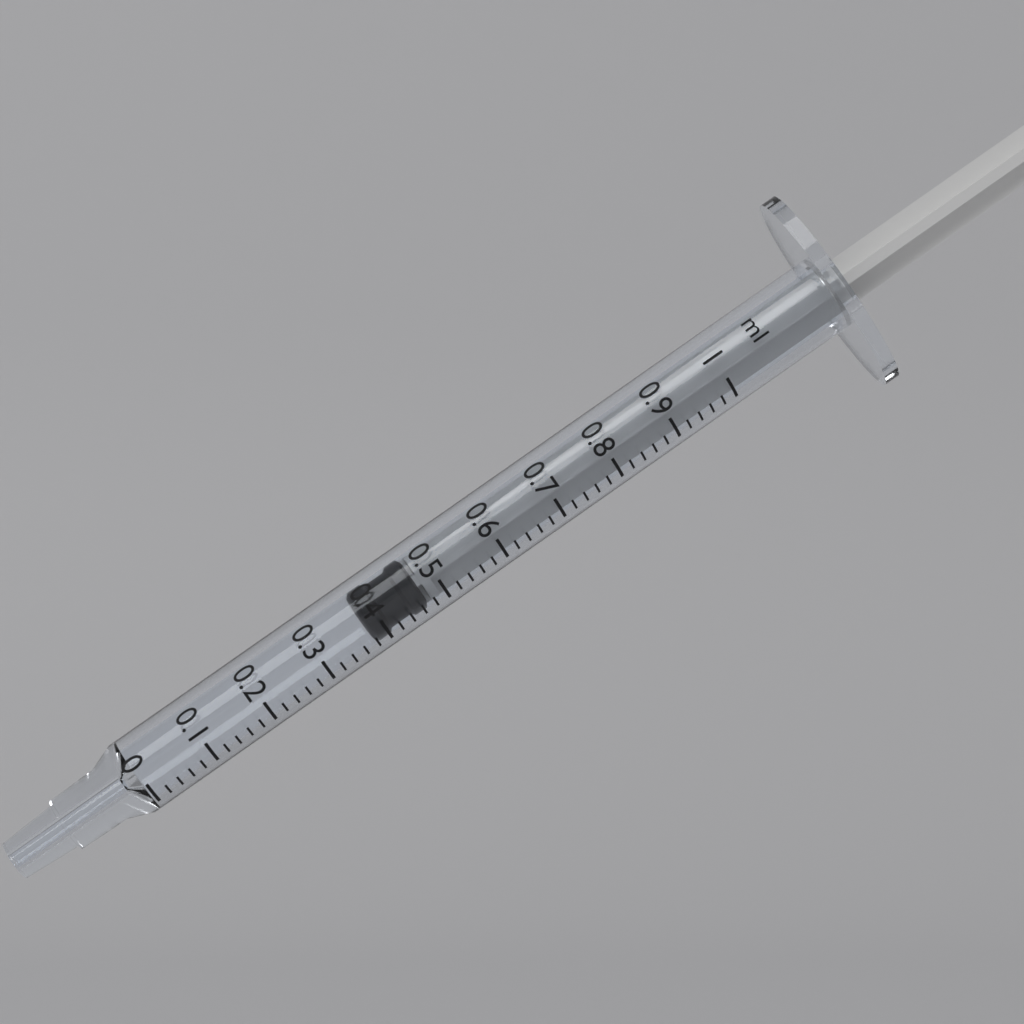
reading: 0.38 ml
